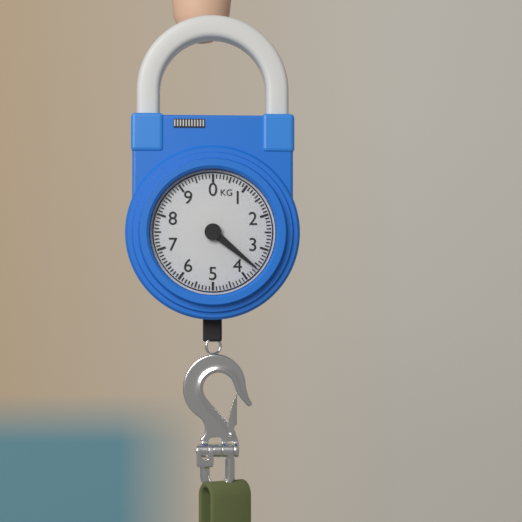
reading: 3.6 kg
